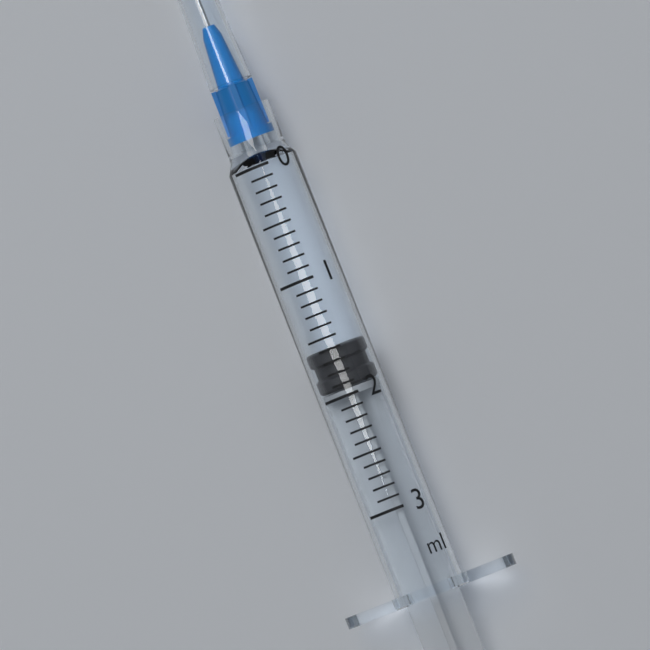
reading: 1.6 ml
